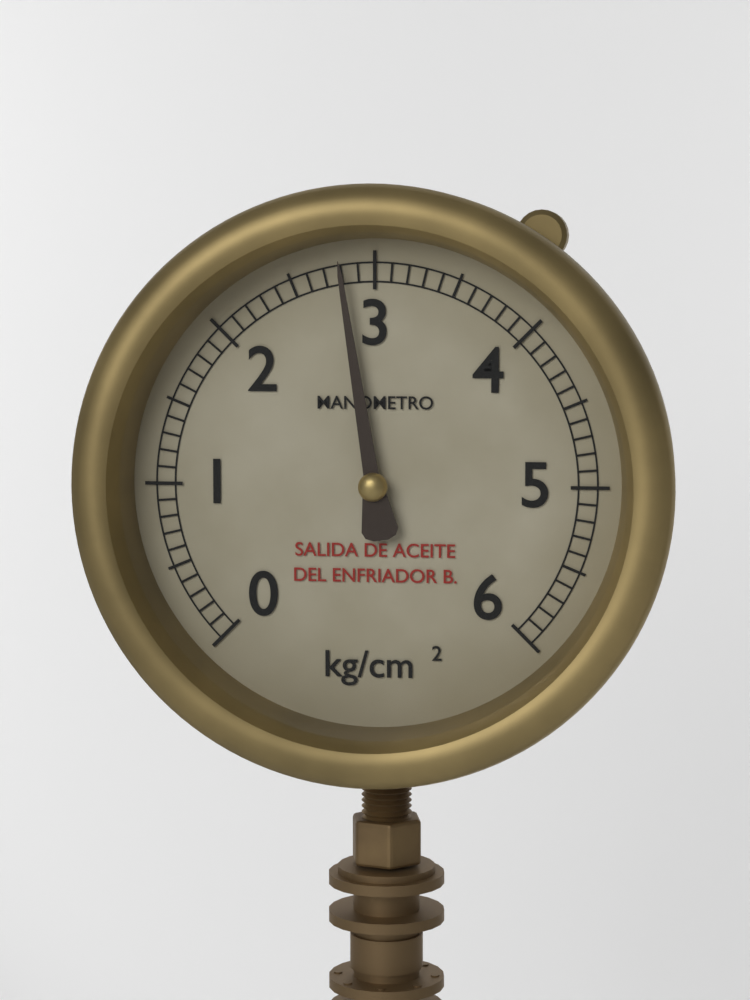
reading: 2.8 kg/cm²
